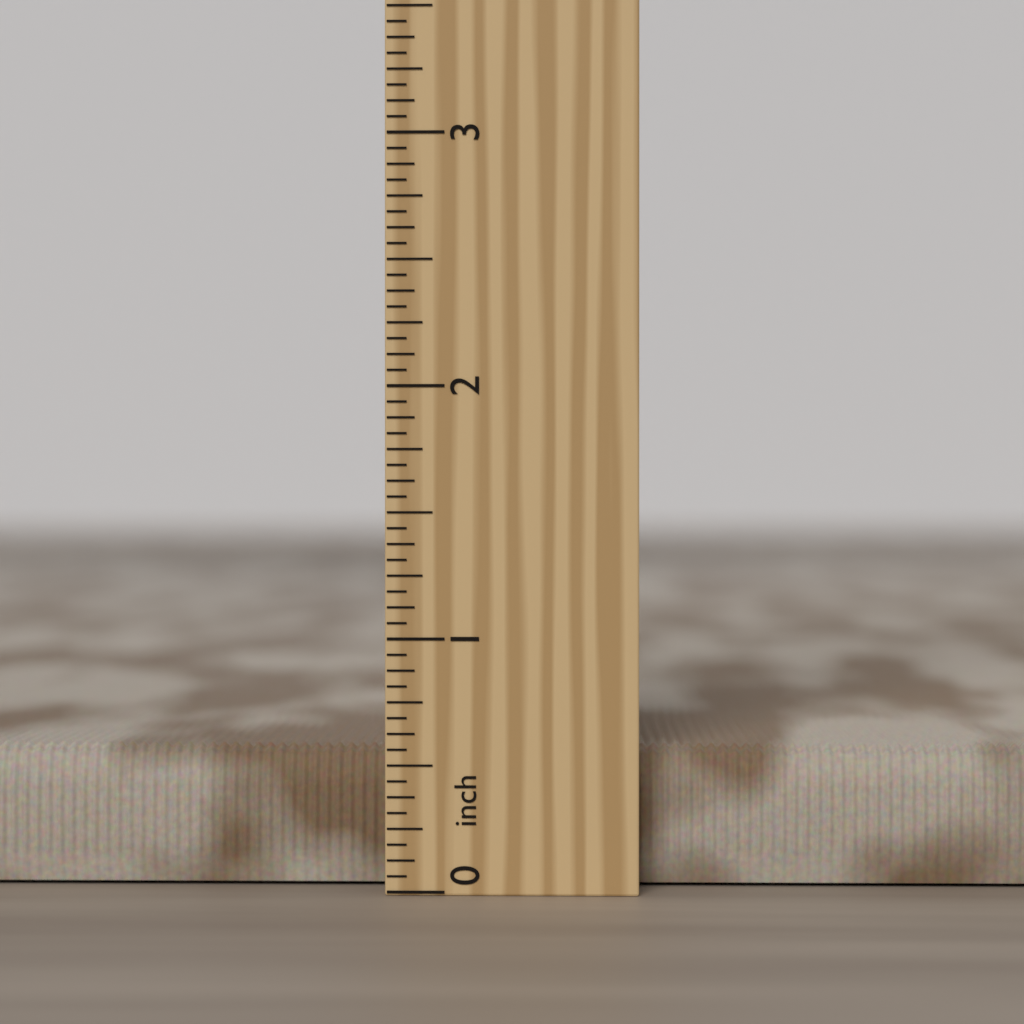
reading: 0.5625 inch
